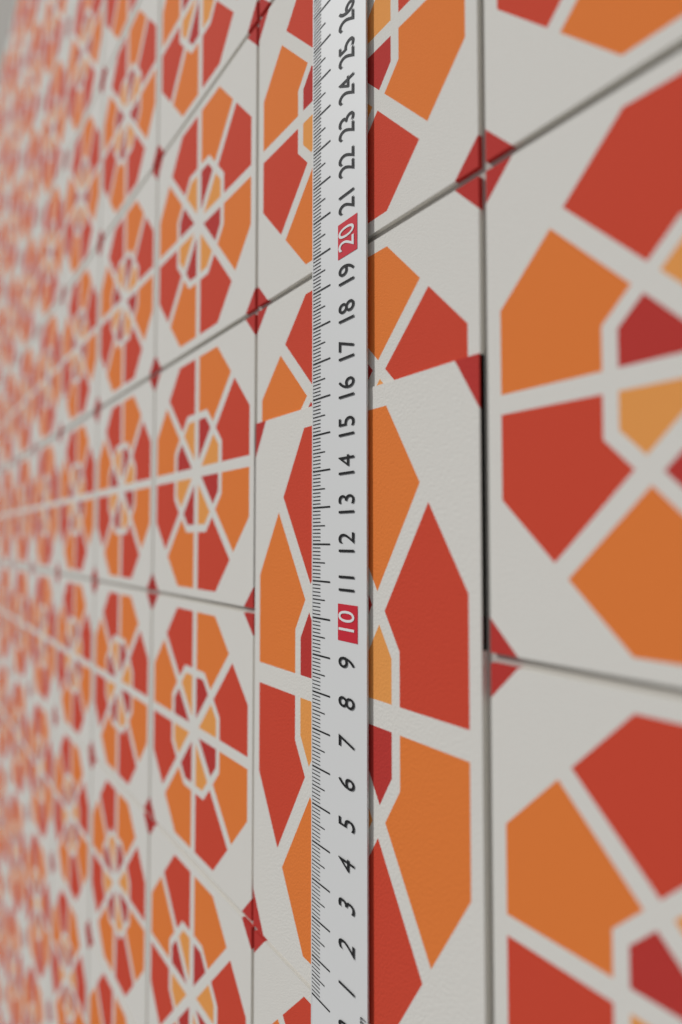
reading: 15.9 cm
